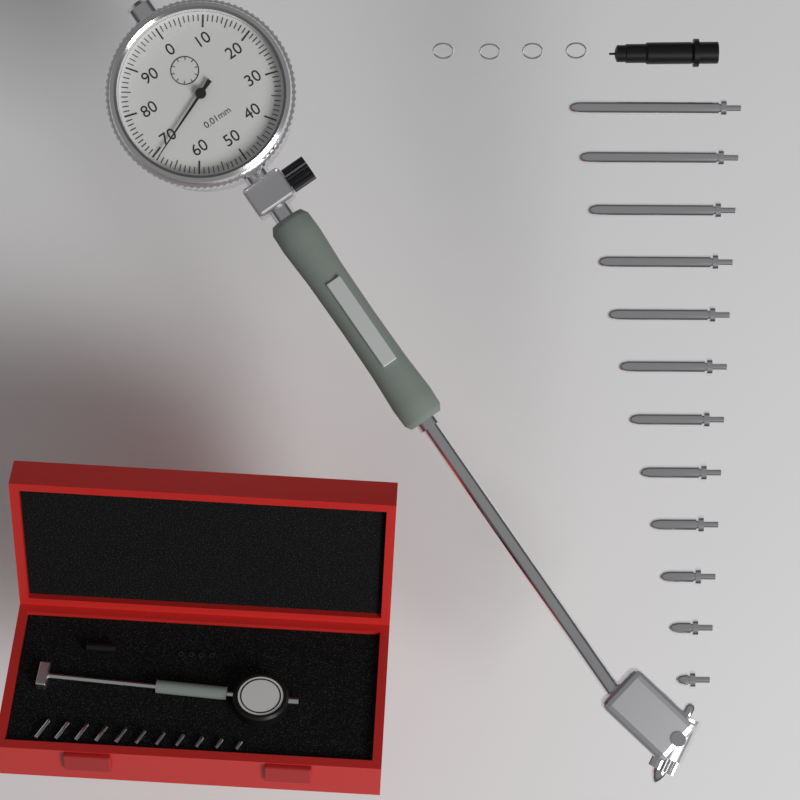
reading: 0.69 mm
